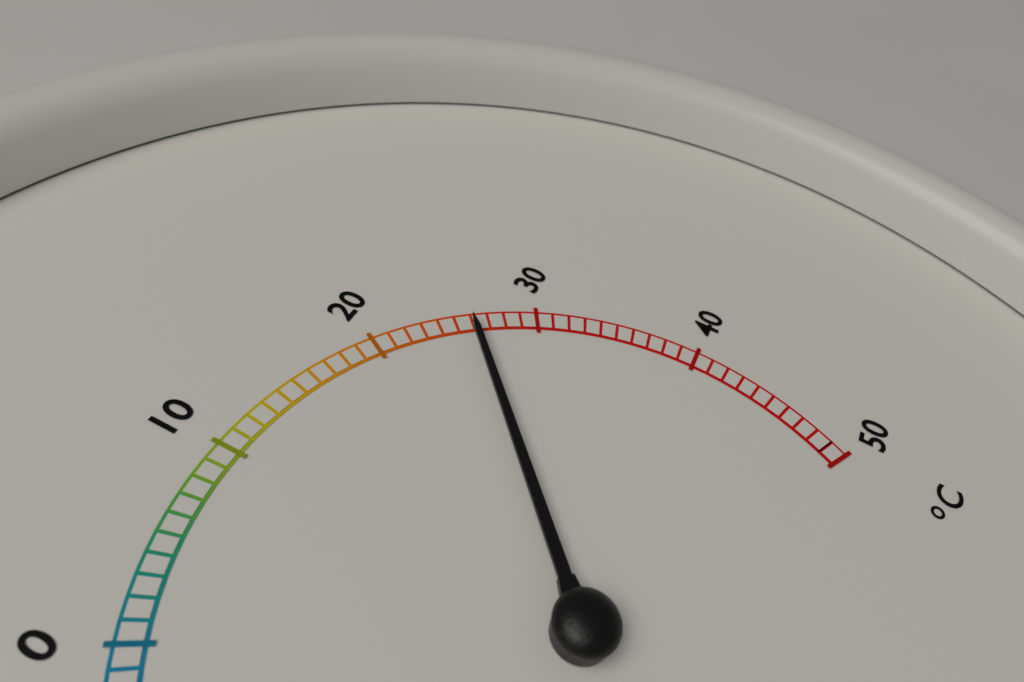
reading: 26 °C
